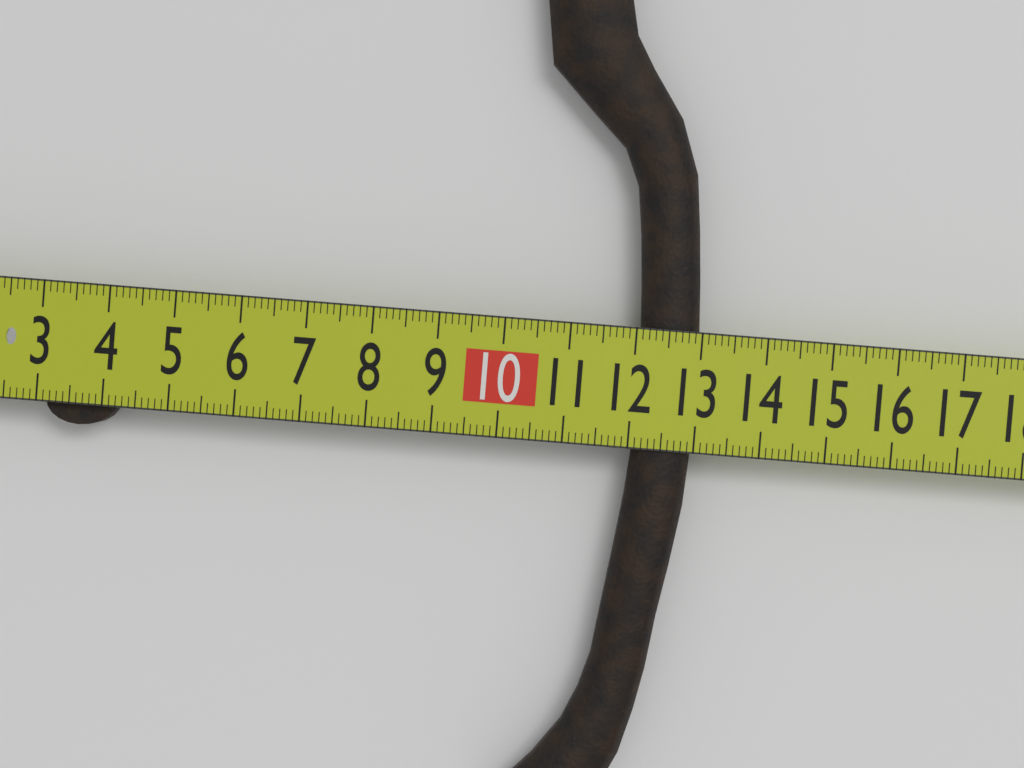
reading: 13.0 cm
